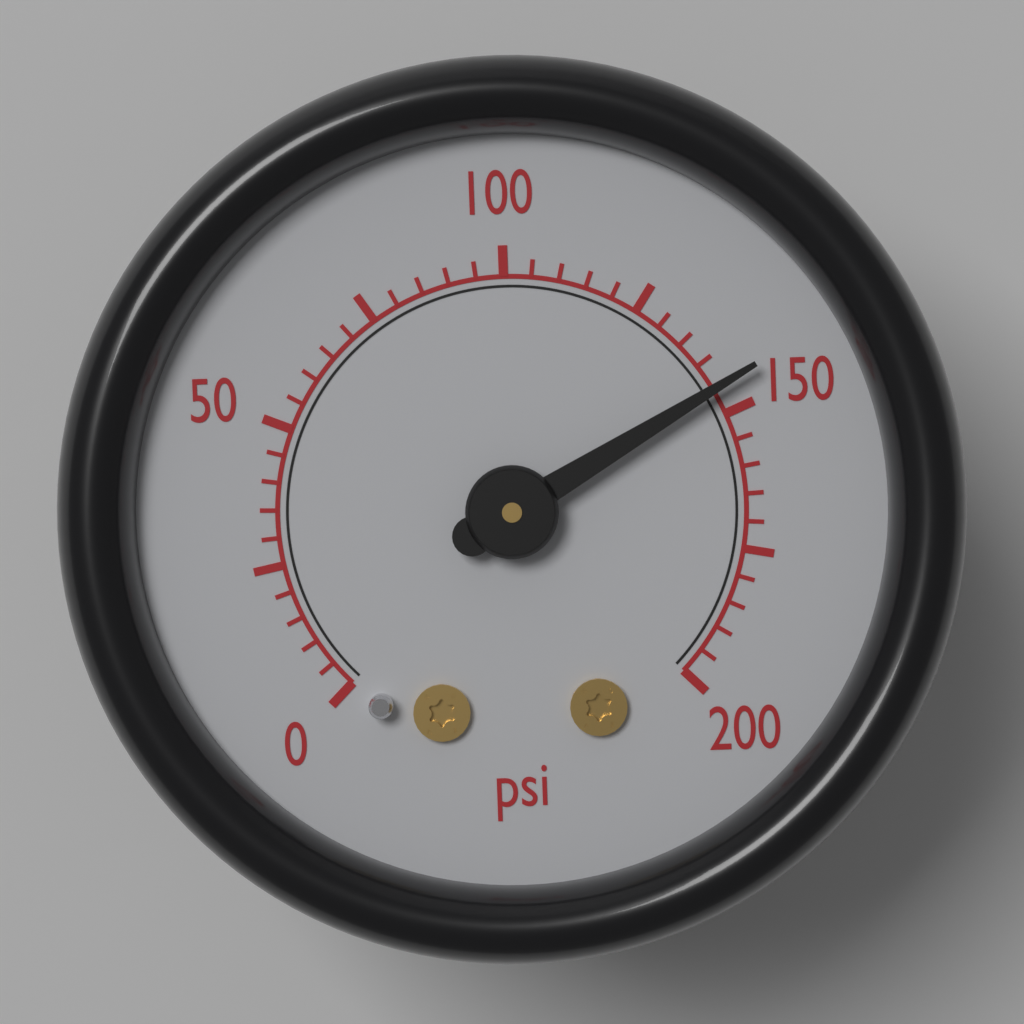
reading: 145 psi
